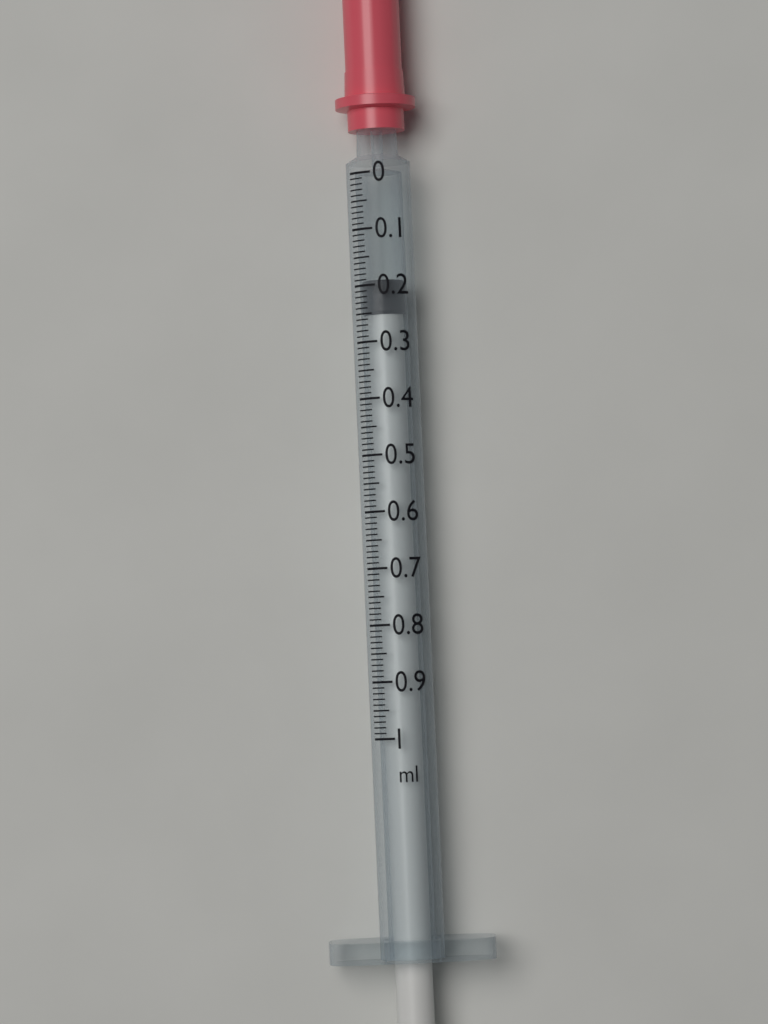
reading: 0.19 ml
